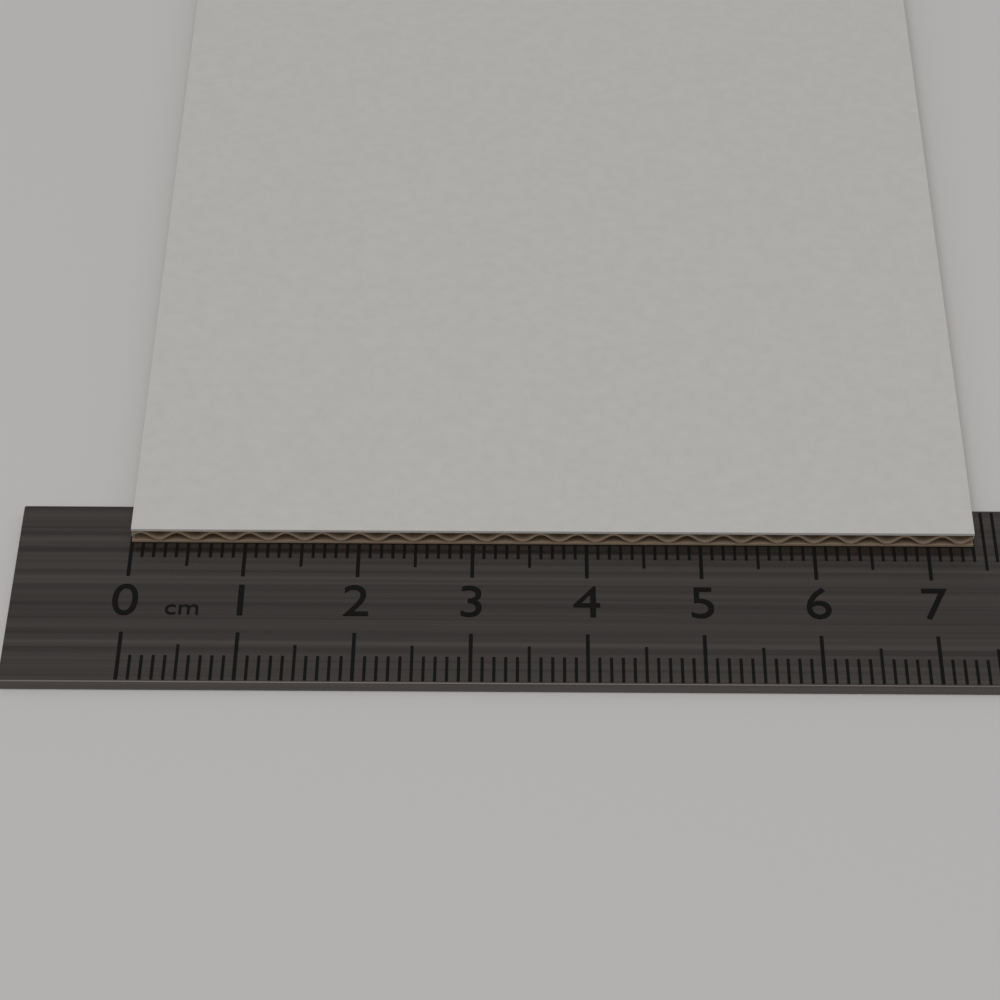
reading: 7.4 cm
